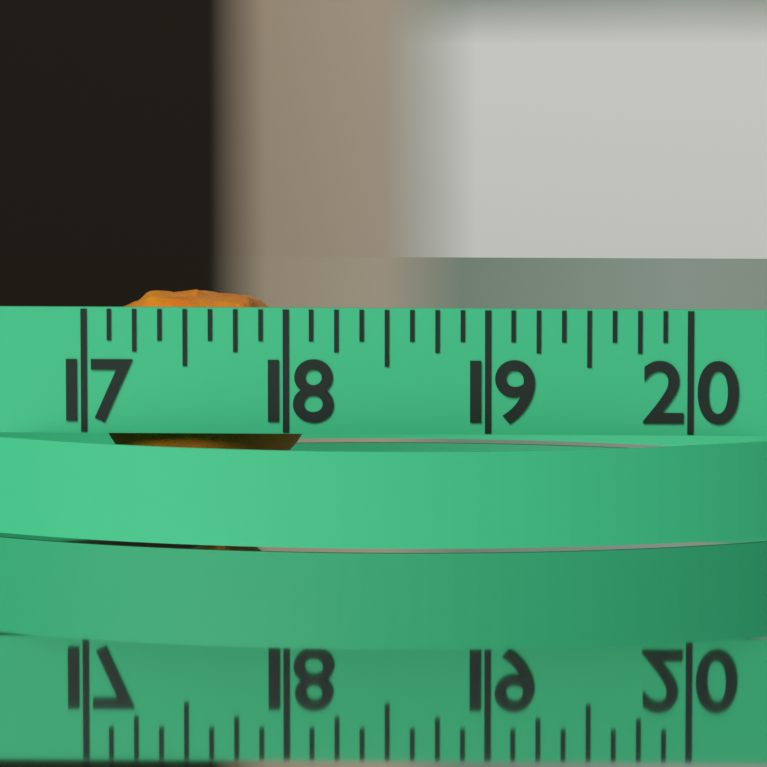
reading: 18.125 (no unit)
